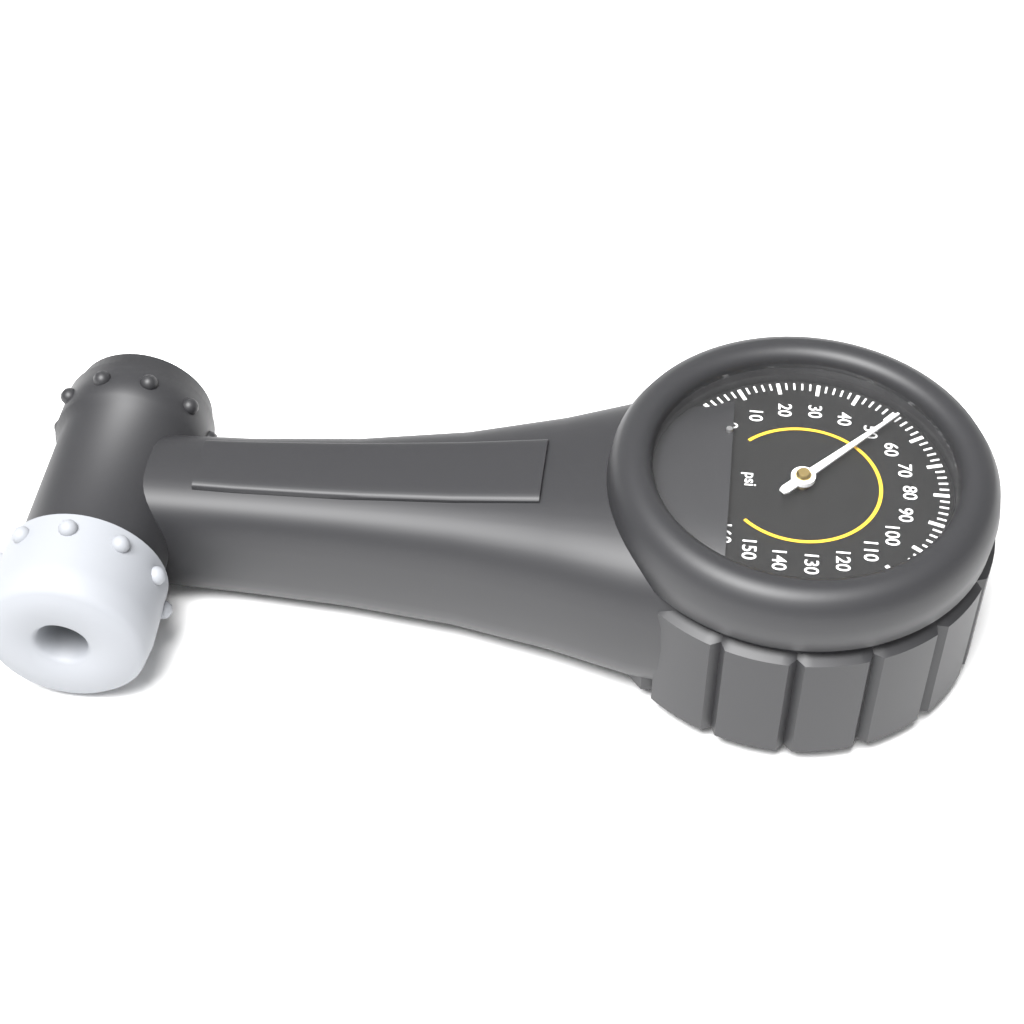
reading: 52 psi
